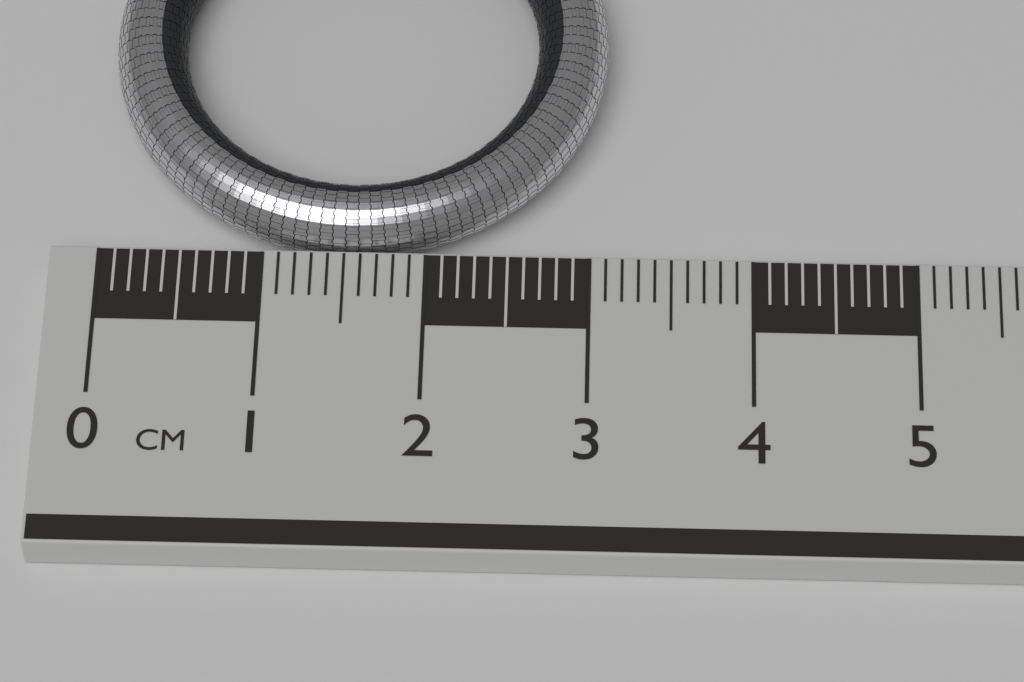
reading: 3.1 cm
